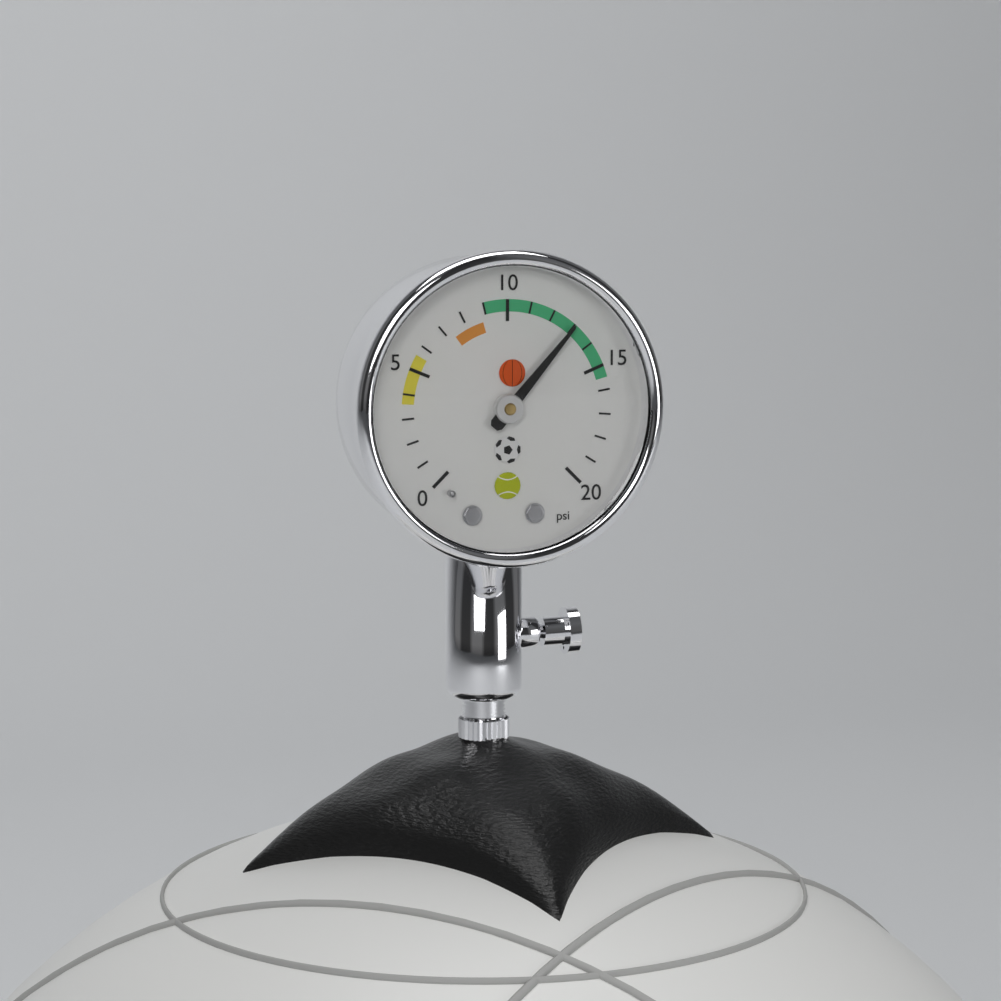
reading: 13 psi
